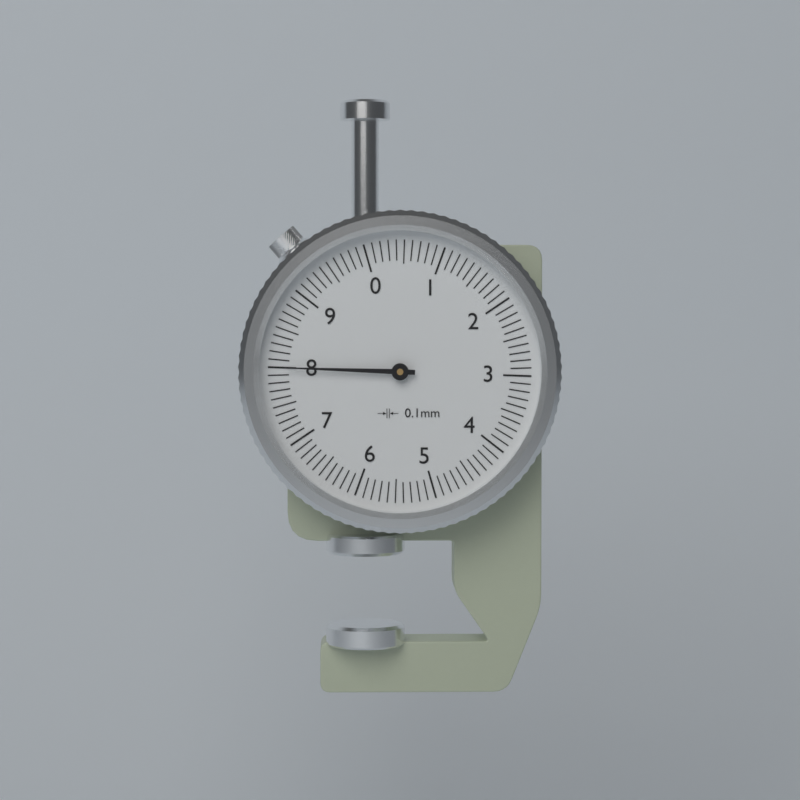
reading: 8.0 mm
